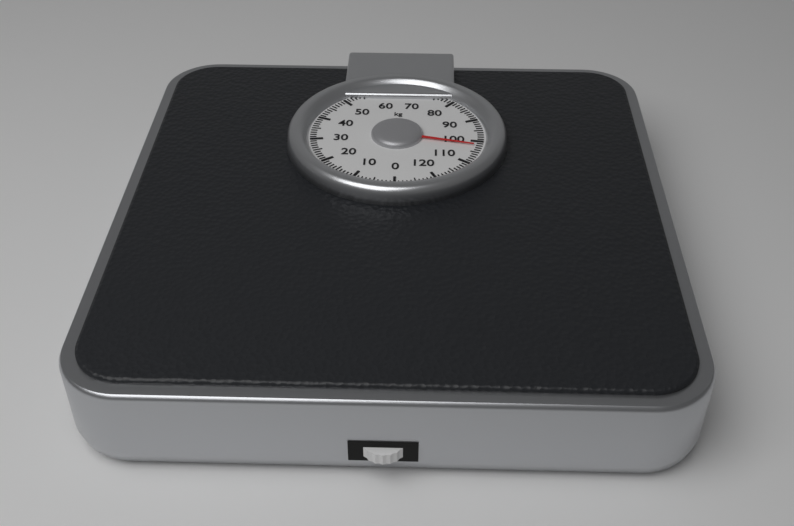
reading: 102 kg
